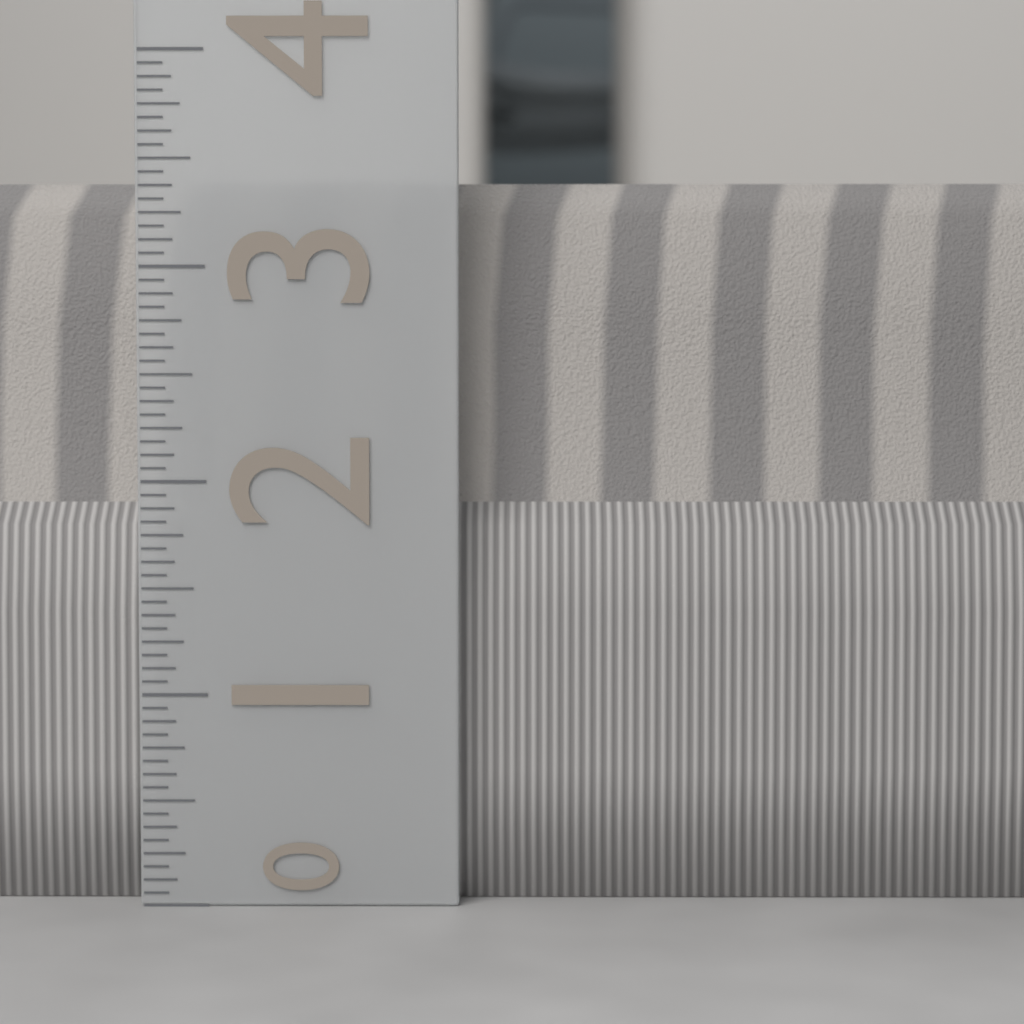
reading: 3.4375 (no unit)
